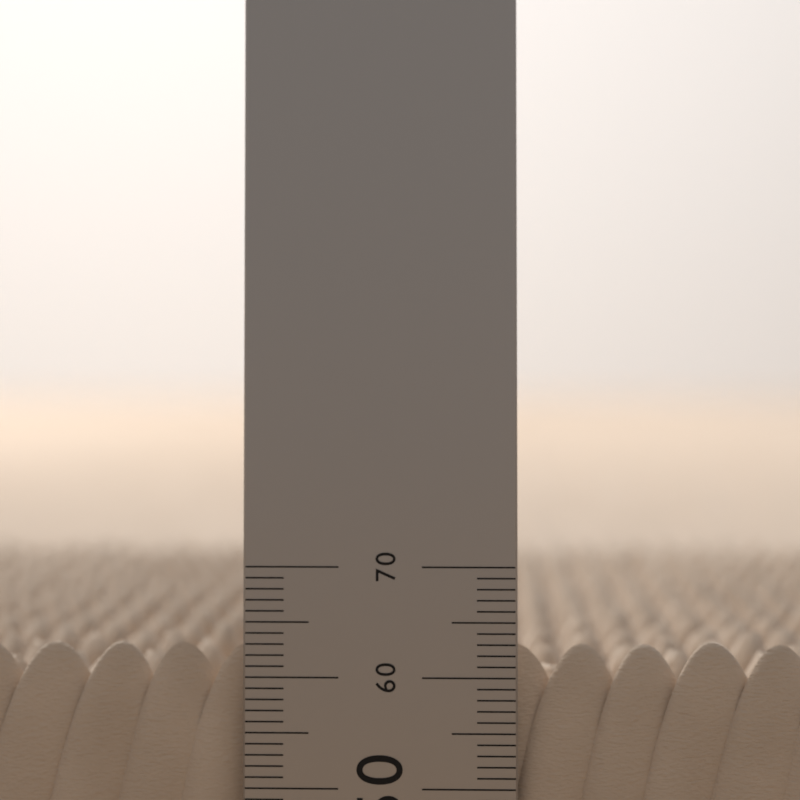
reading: 63 (no unit)
